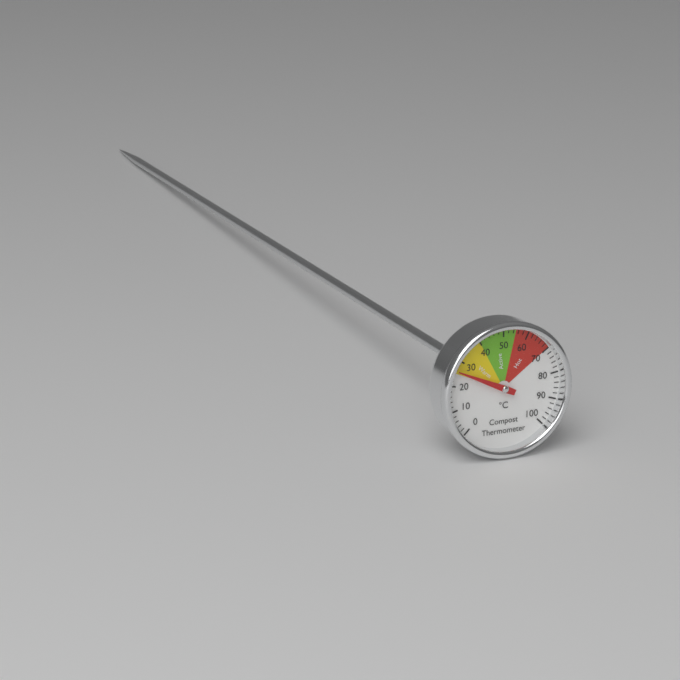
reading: 26 °C
